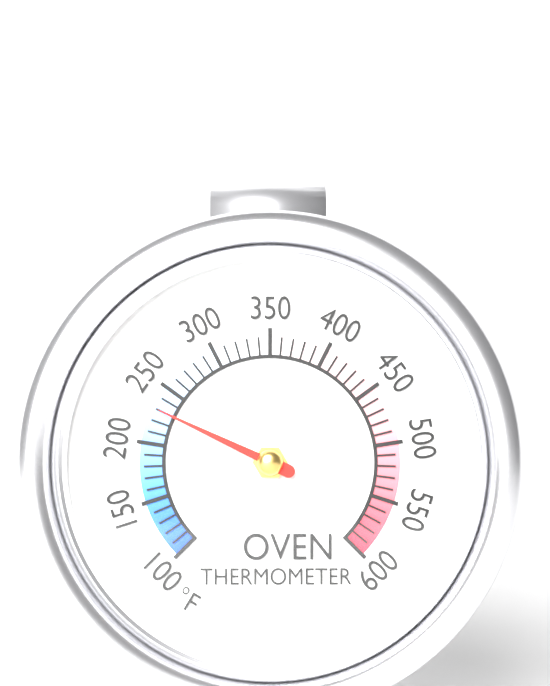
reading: 230 °F
